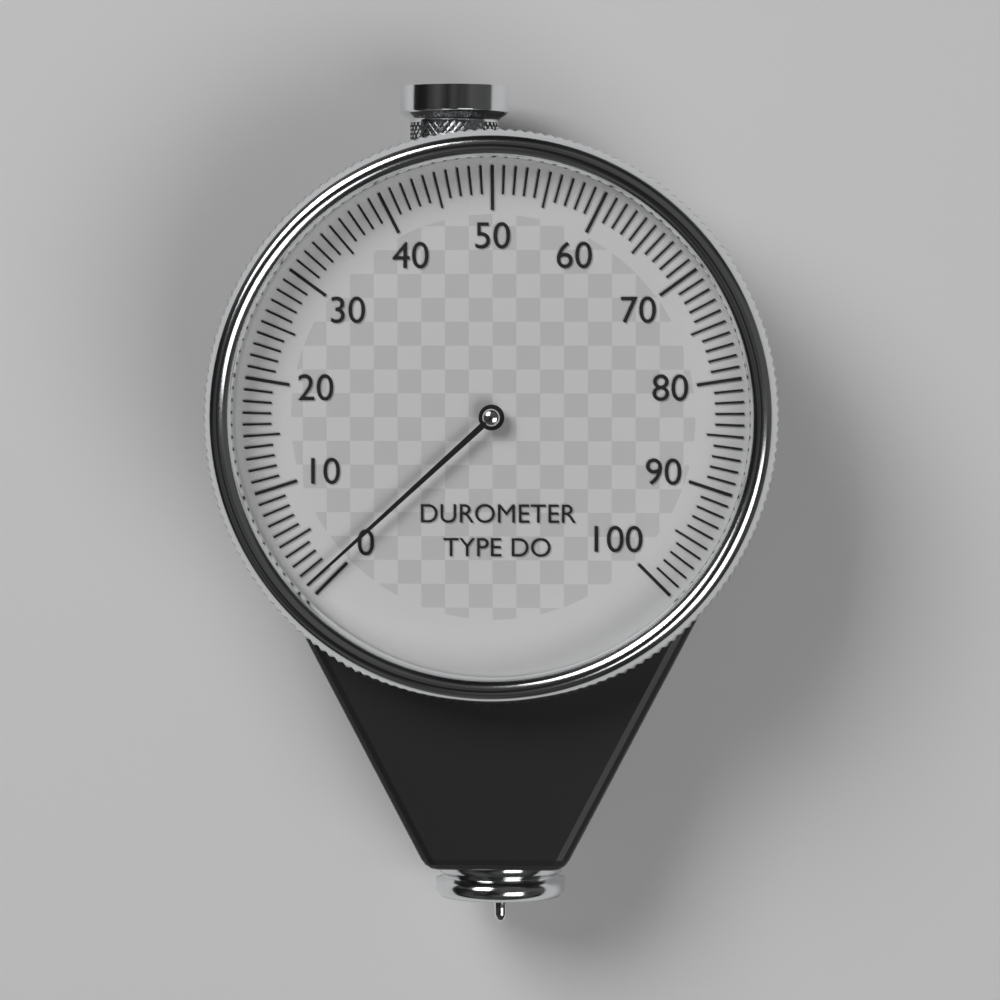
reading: 1 (no unit)
